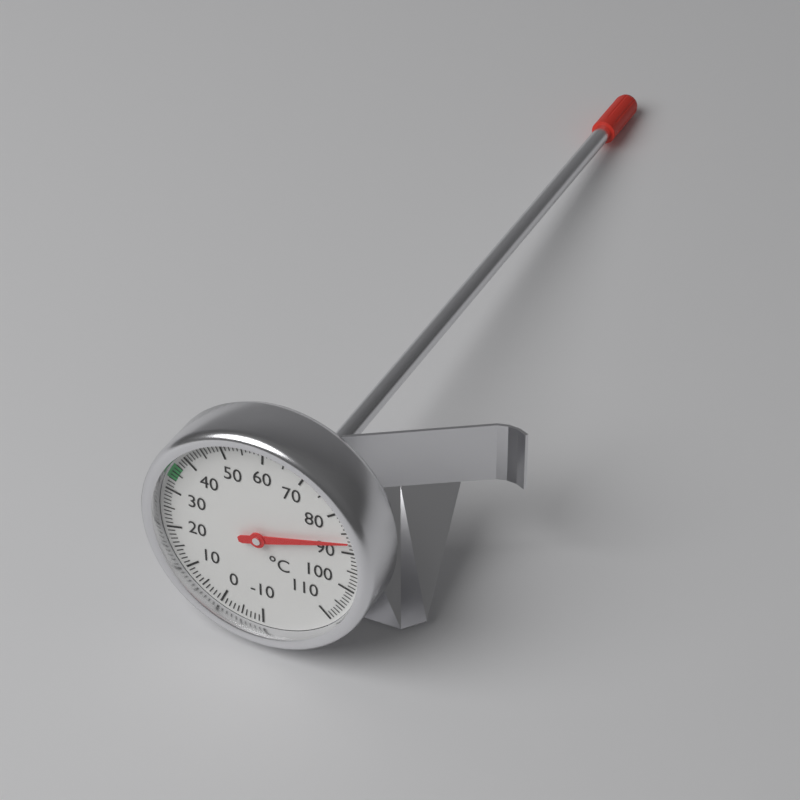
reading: 87 °C
